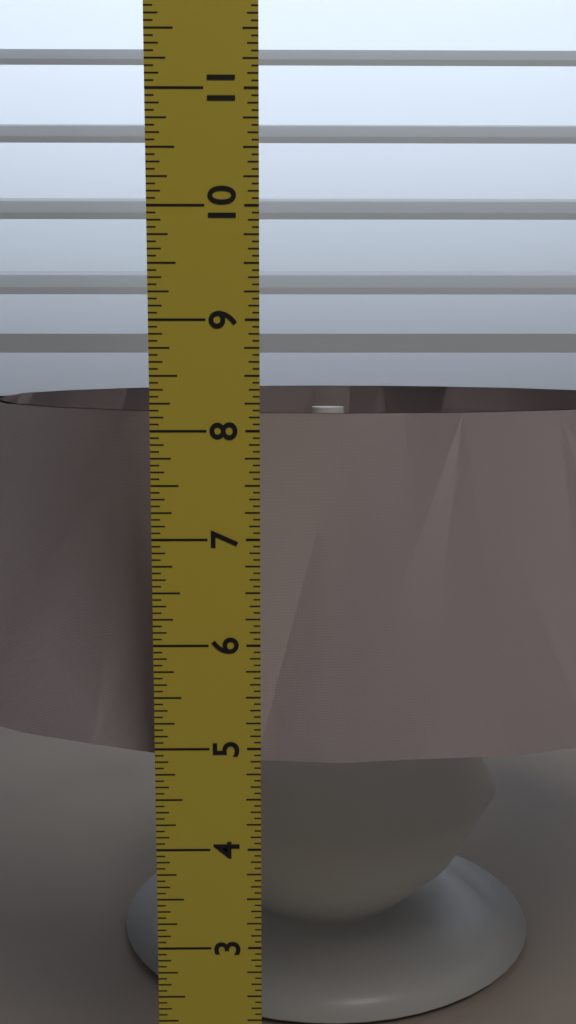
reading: 8.0625 in
